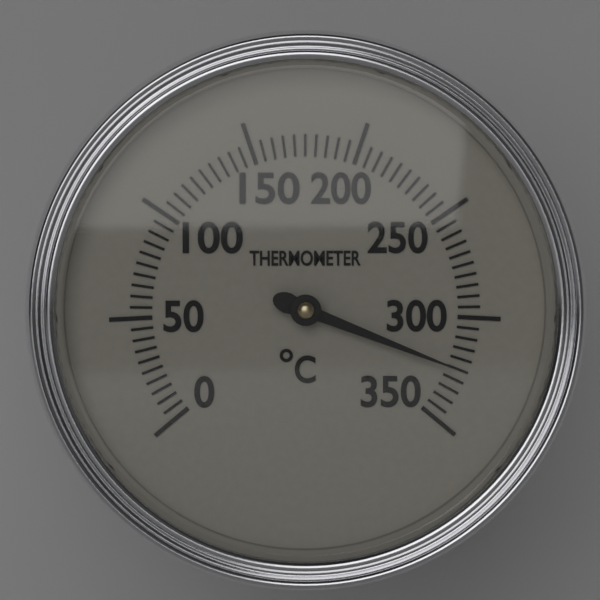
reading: 325 °C
